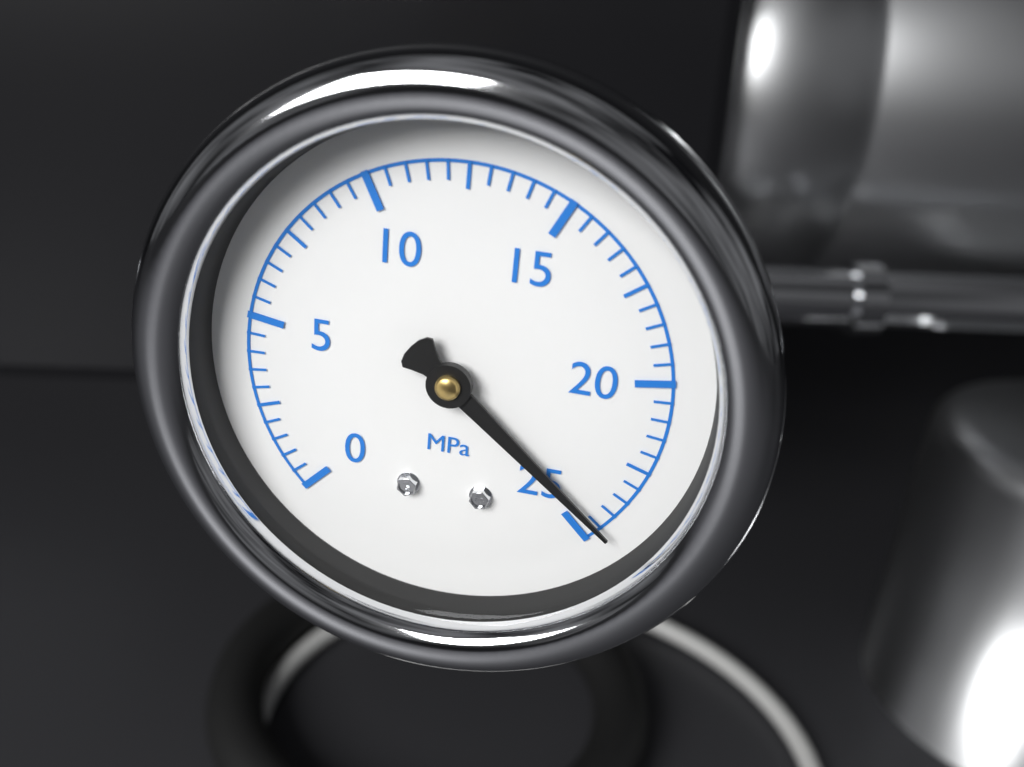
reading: 24.5 MPa
